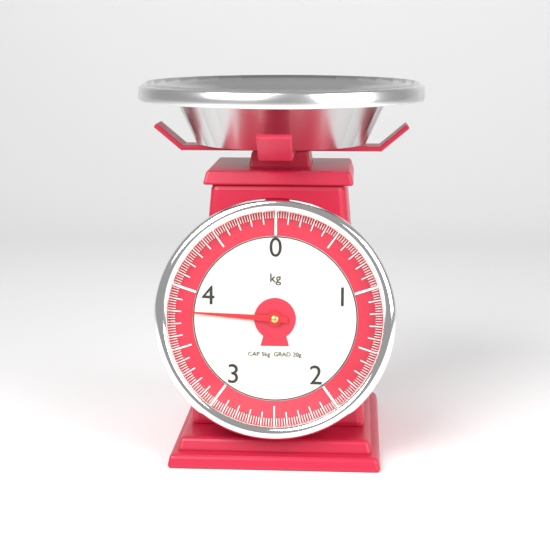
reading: 3.80 kg
